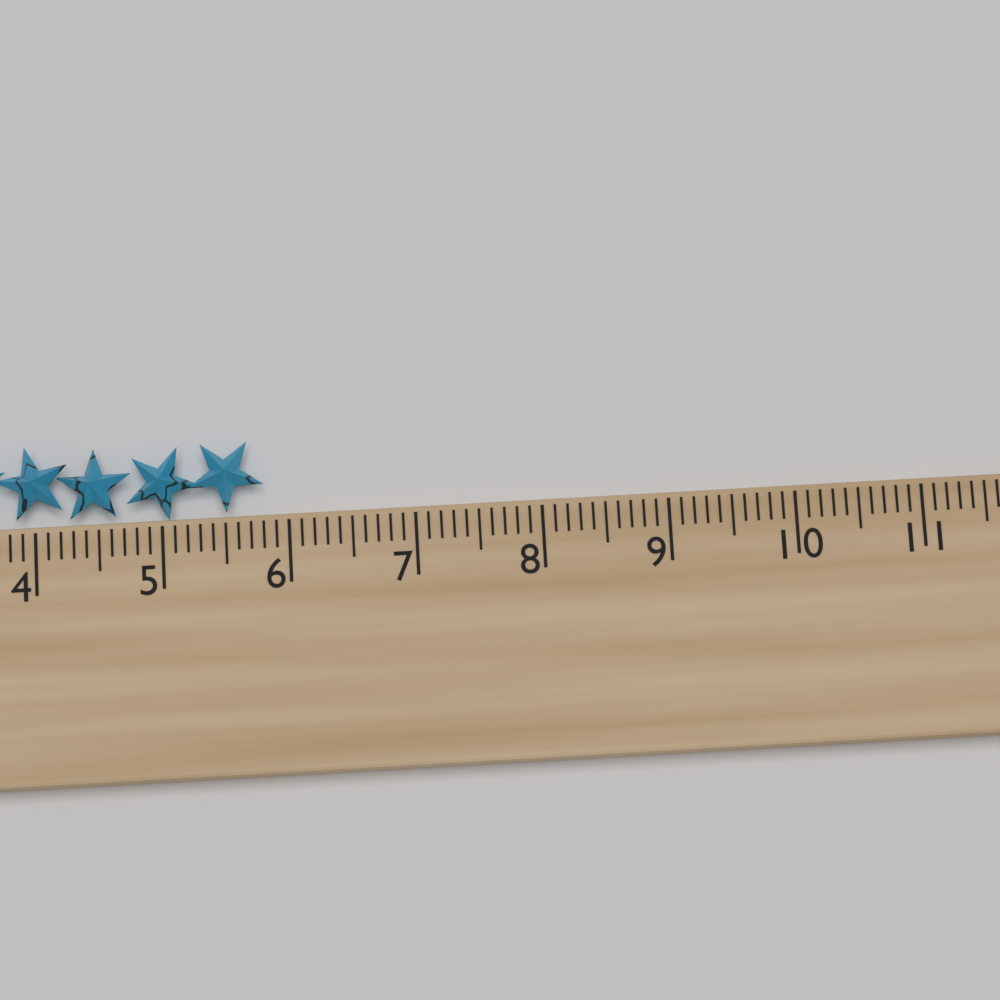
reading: 5.8 cm
